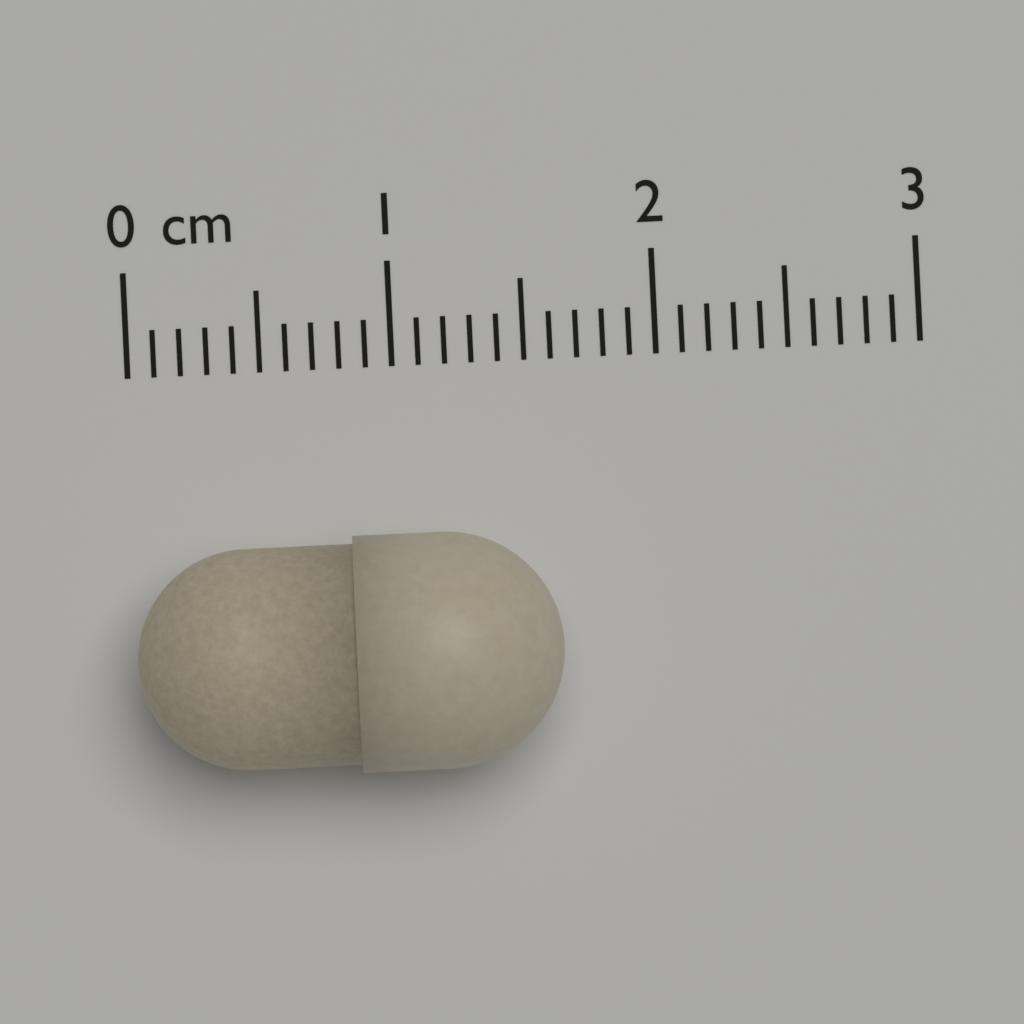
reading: 1.6 cm
